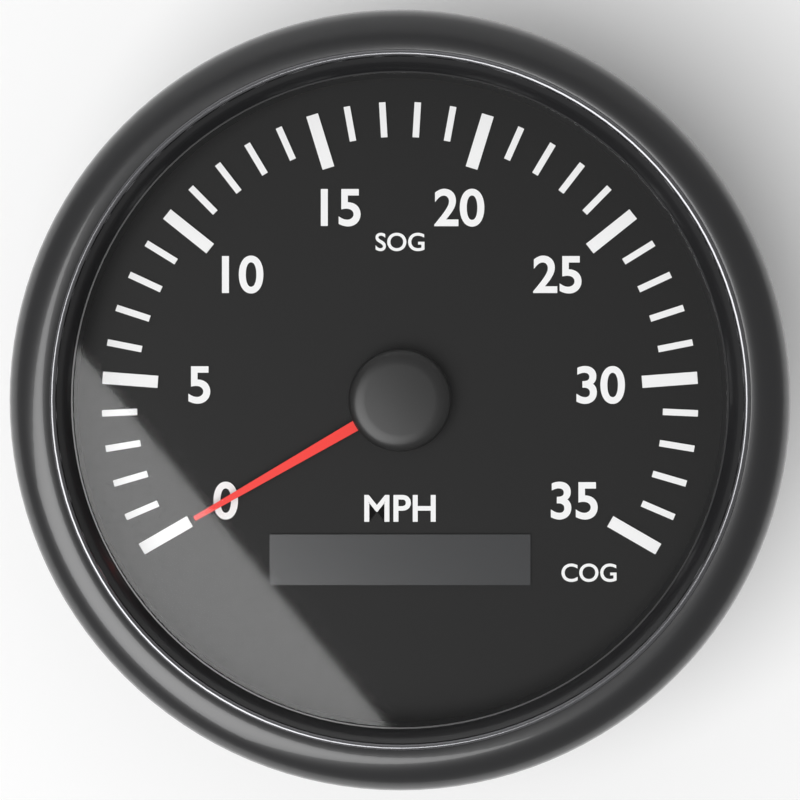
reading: 0 MPH
